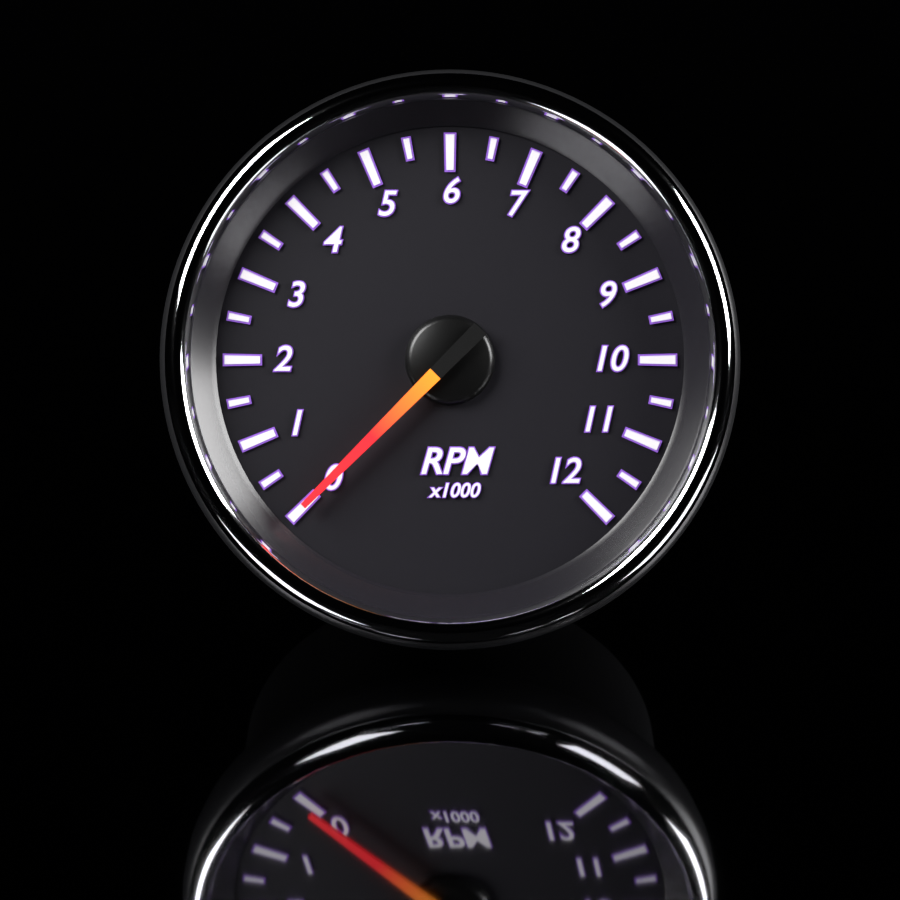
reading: 0 RPM
